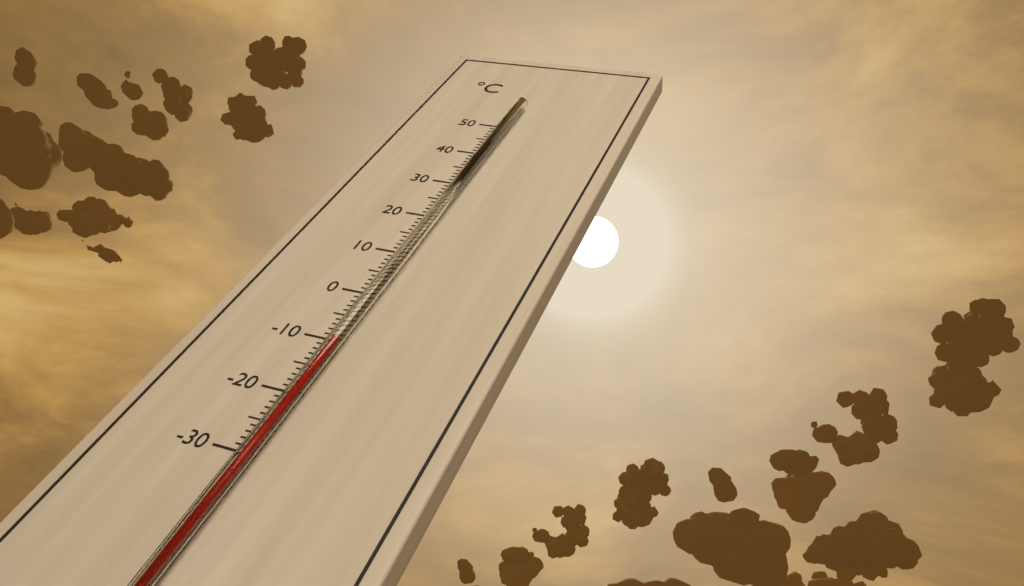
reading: -11 °C
